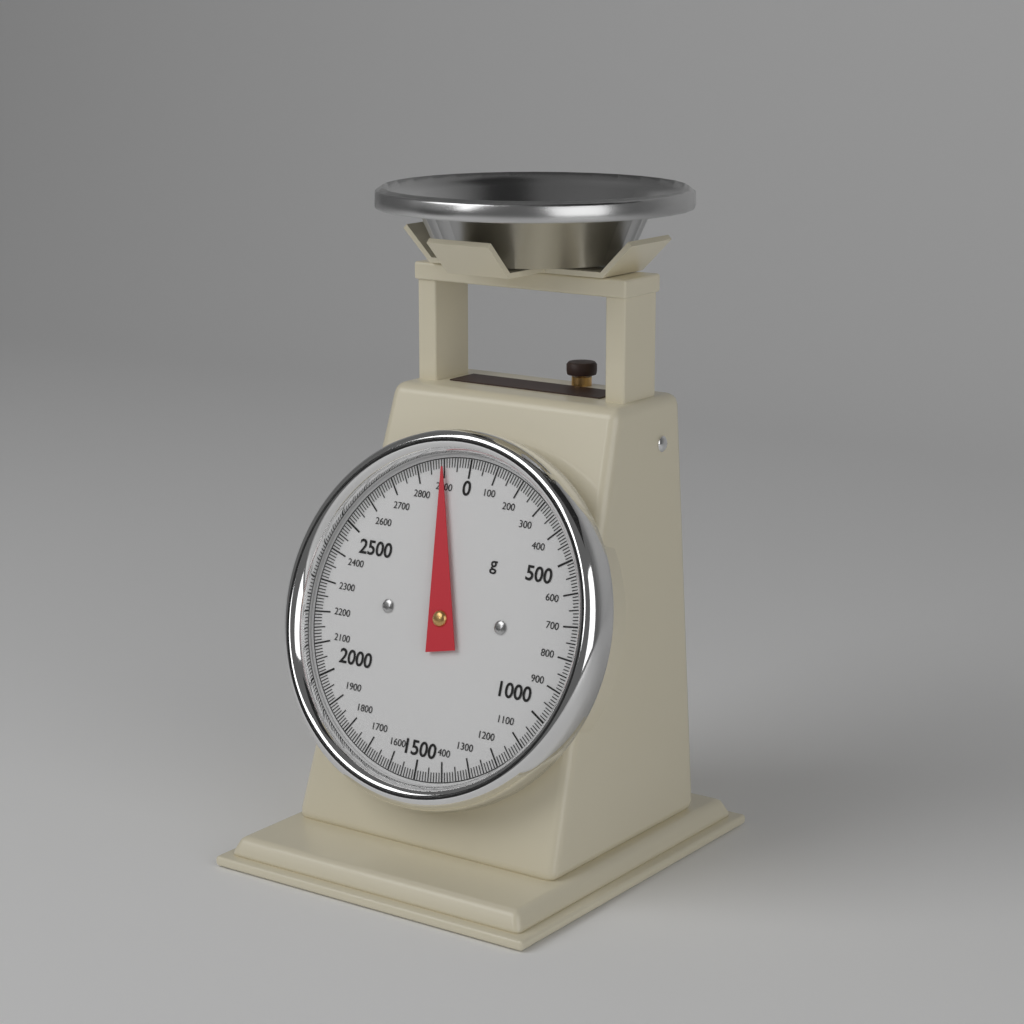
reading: 2900 g
